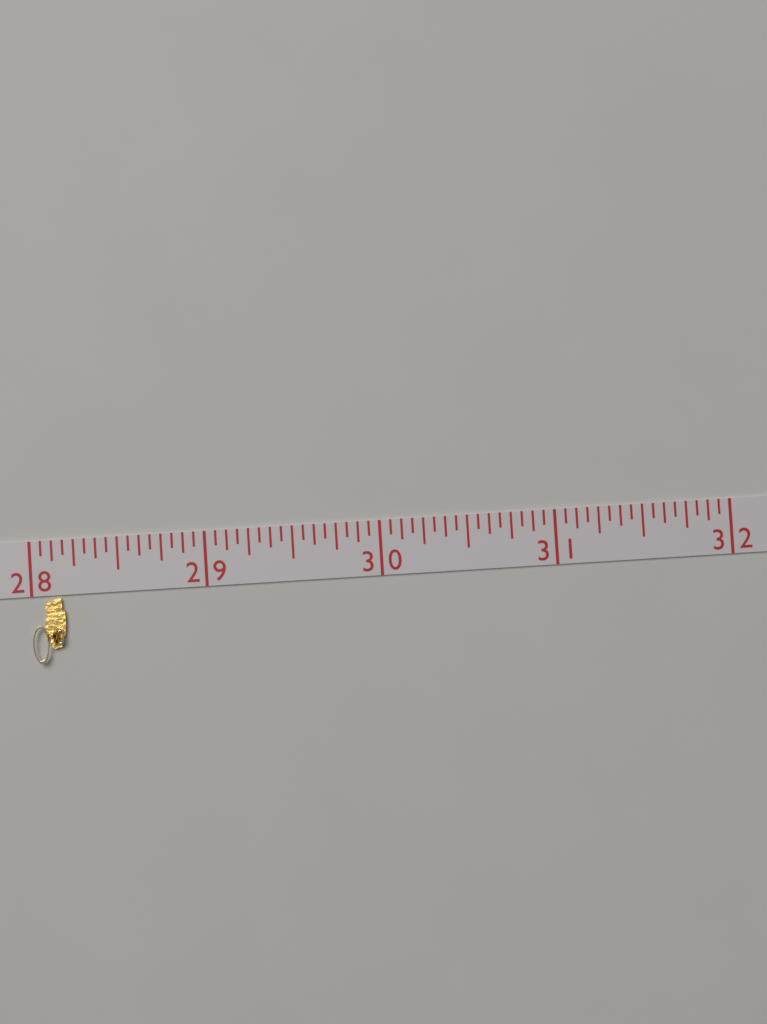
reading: 28.1875 (no unit)
